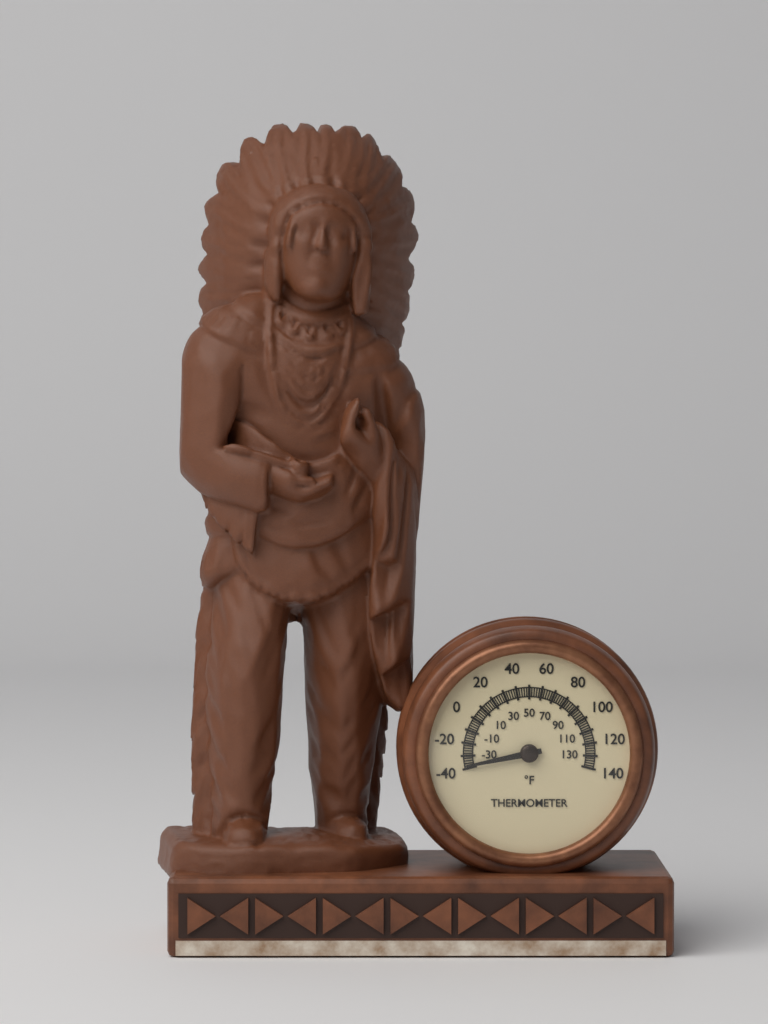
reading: -38 °F
